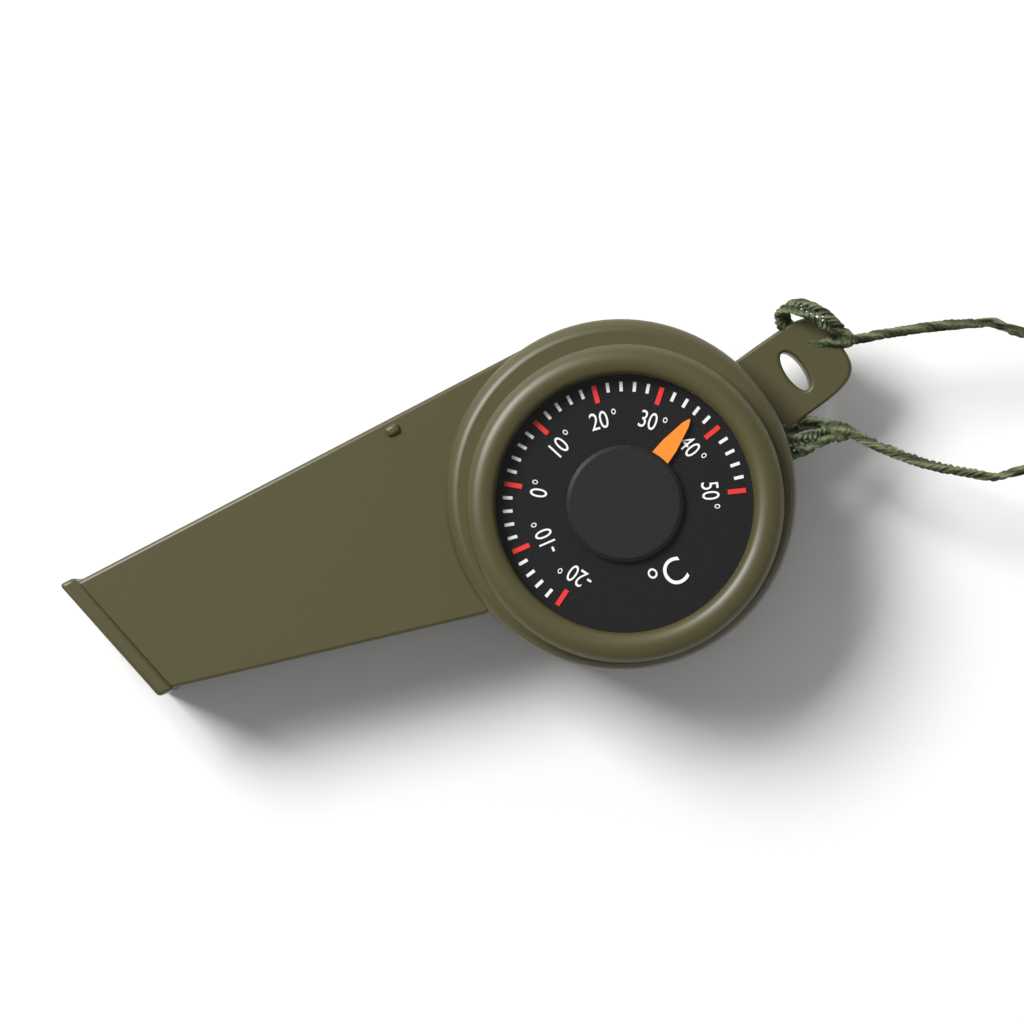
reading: 36 °C
